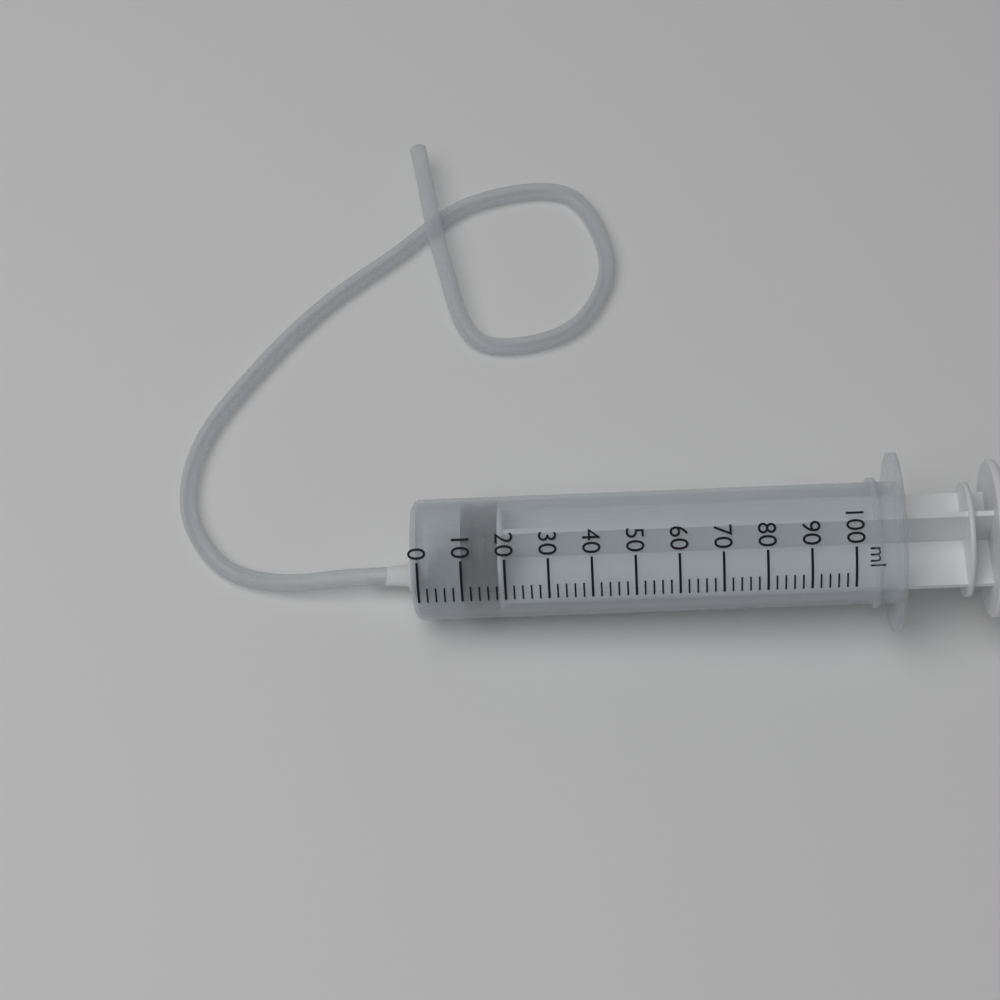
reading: 10 ml
